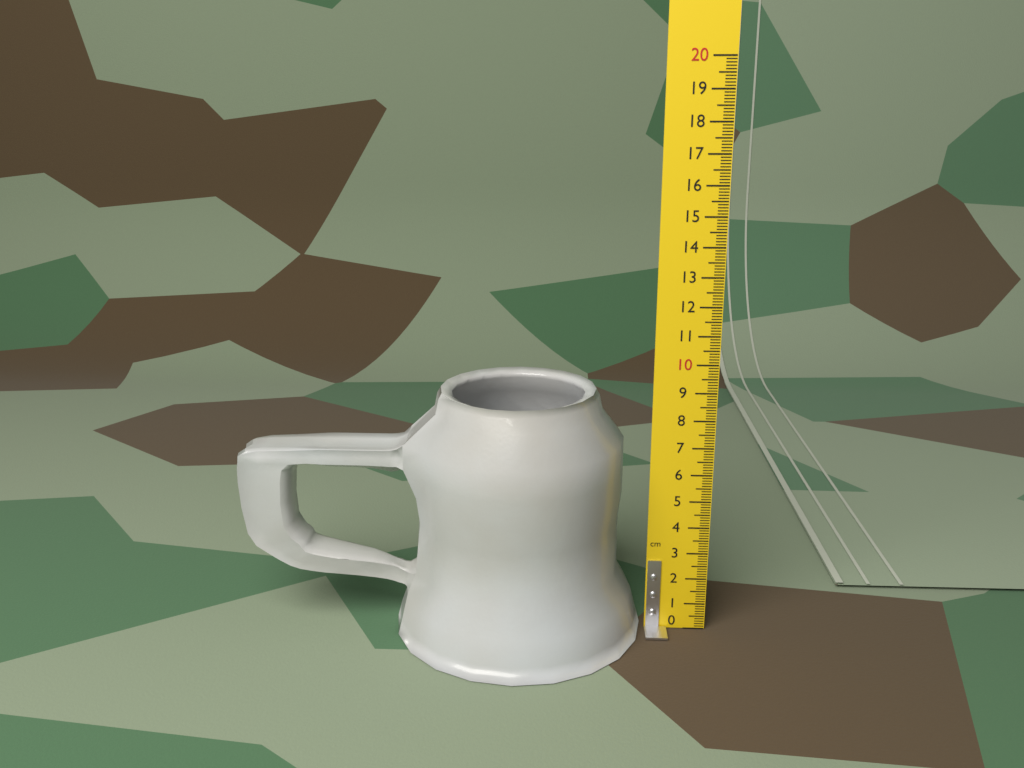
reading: 9.0 cm
